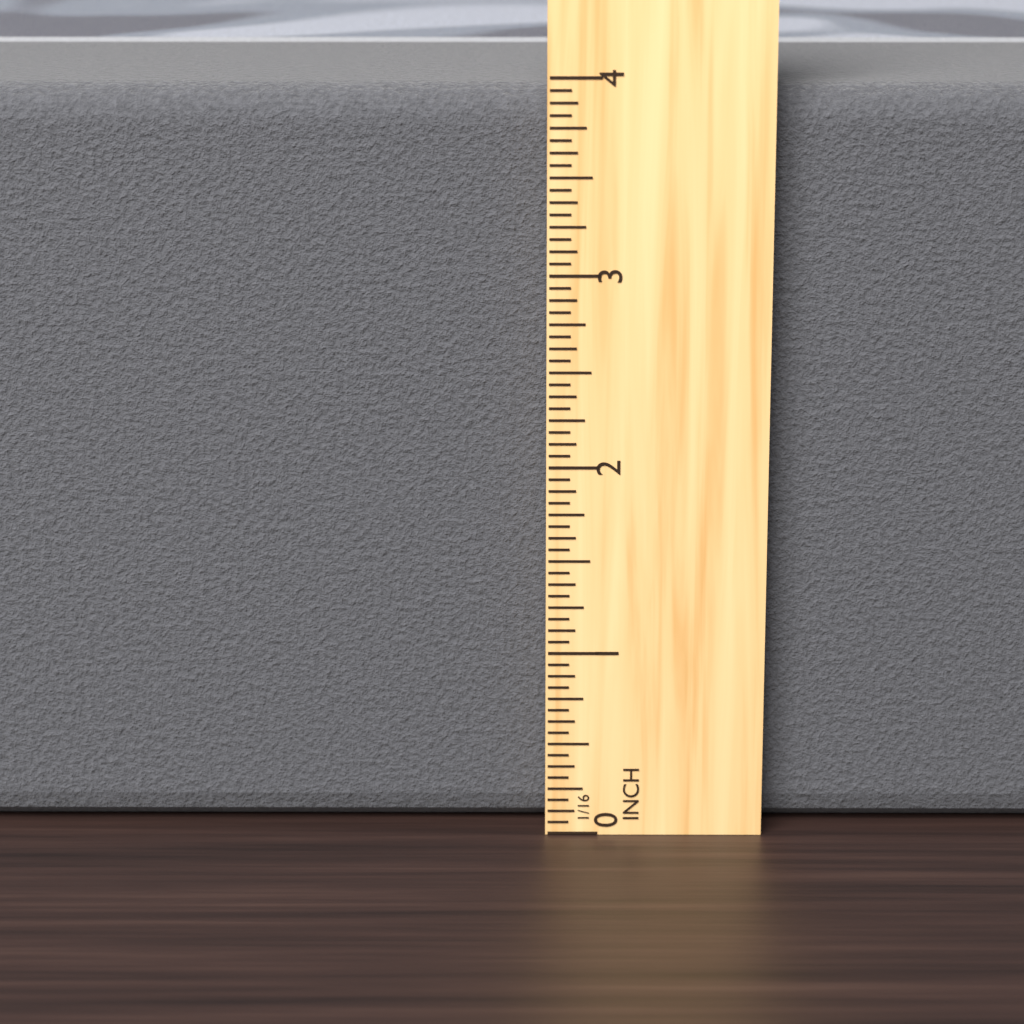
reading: 3.9375 in
